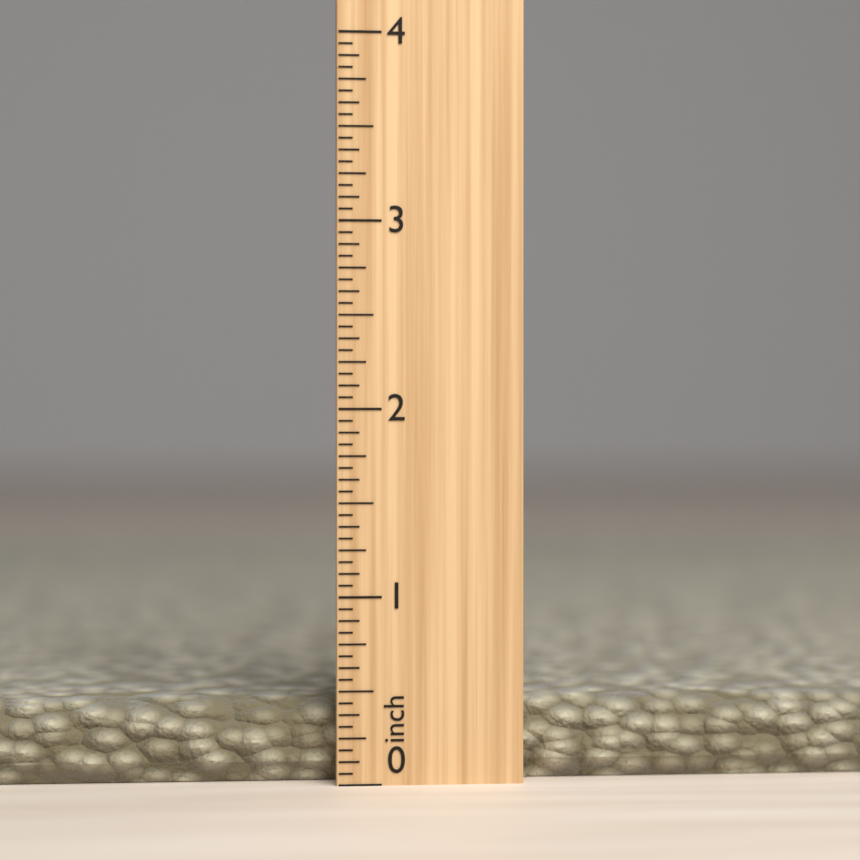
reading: 0.4375 inch
